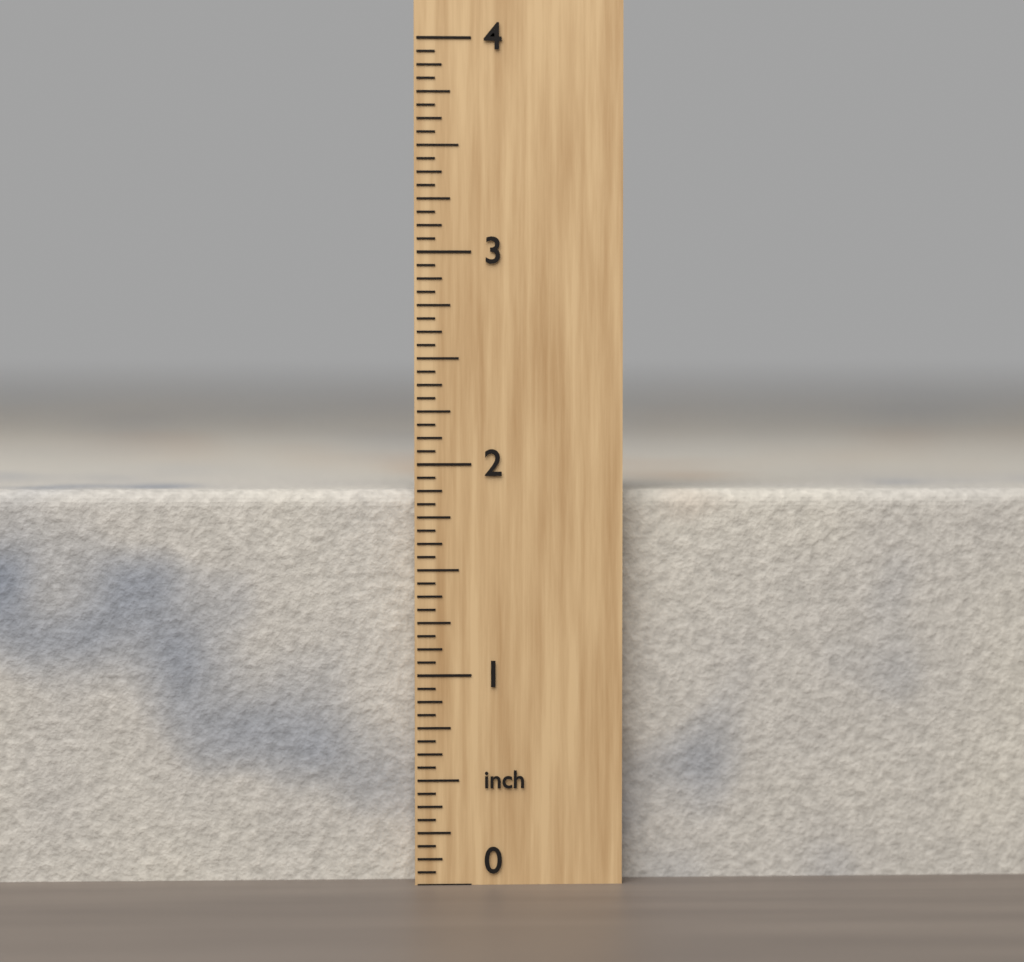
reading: 1.8750 inch
